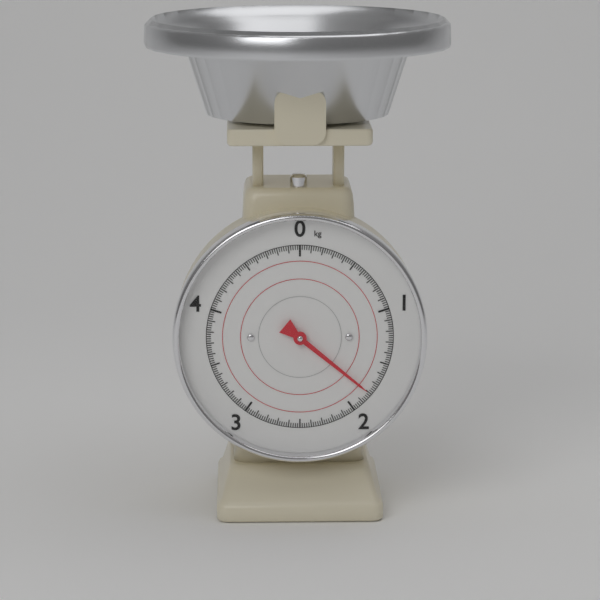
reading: 1.80 kg
